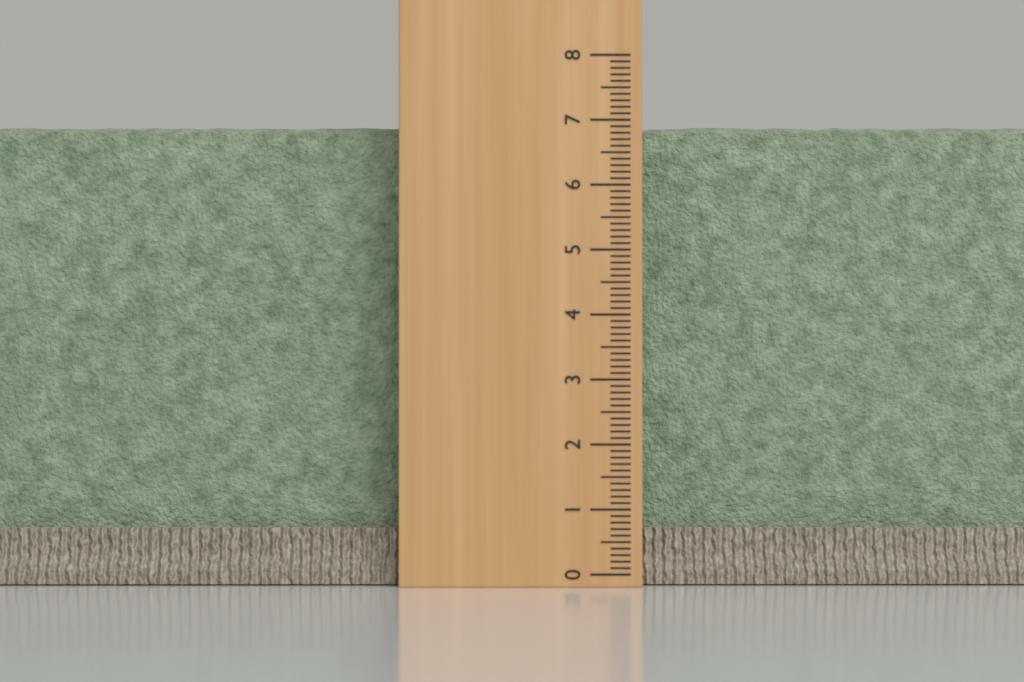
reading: 7.0 (no unit)
